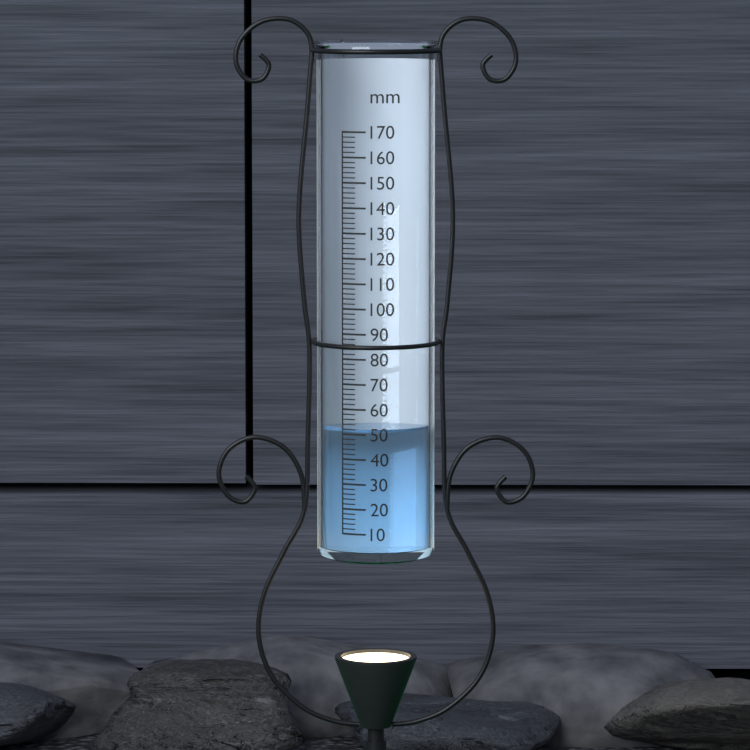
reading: 52 mm
